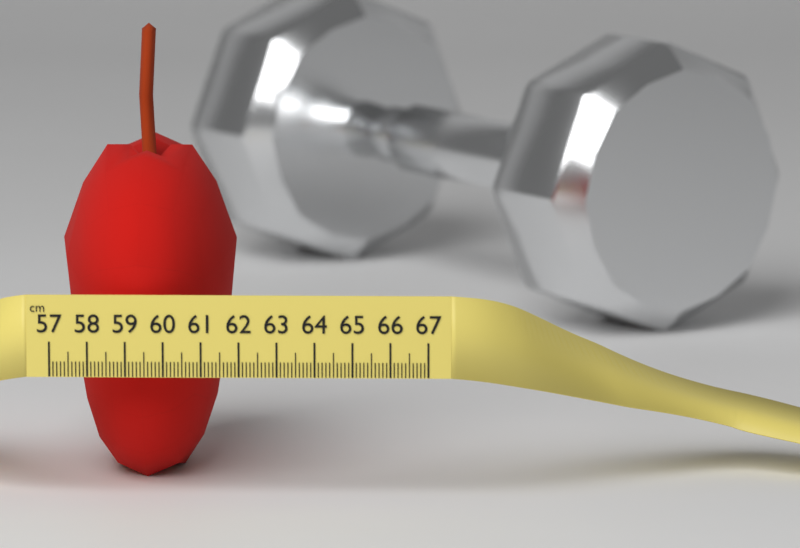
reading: 61.7 cm
